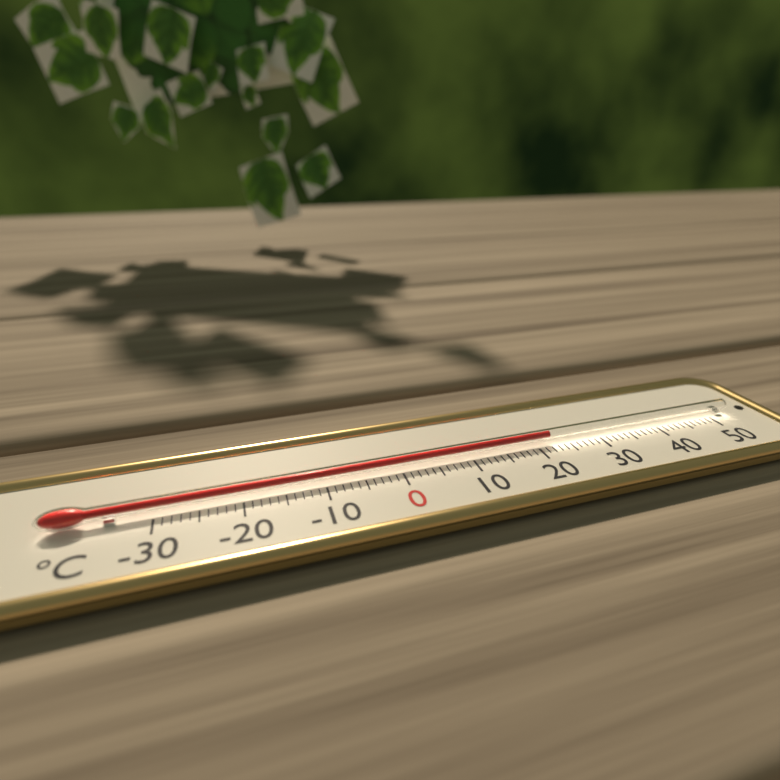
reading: 22 °C
